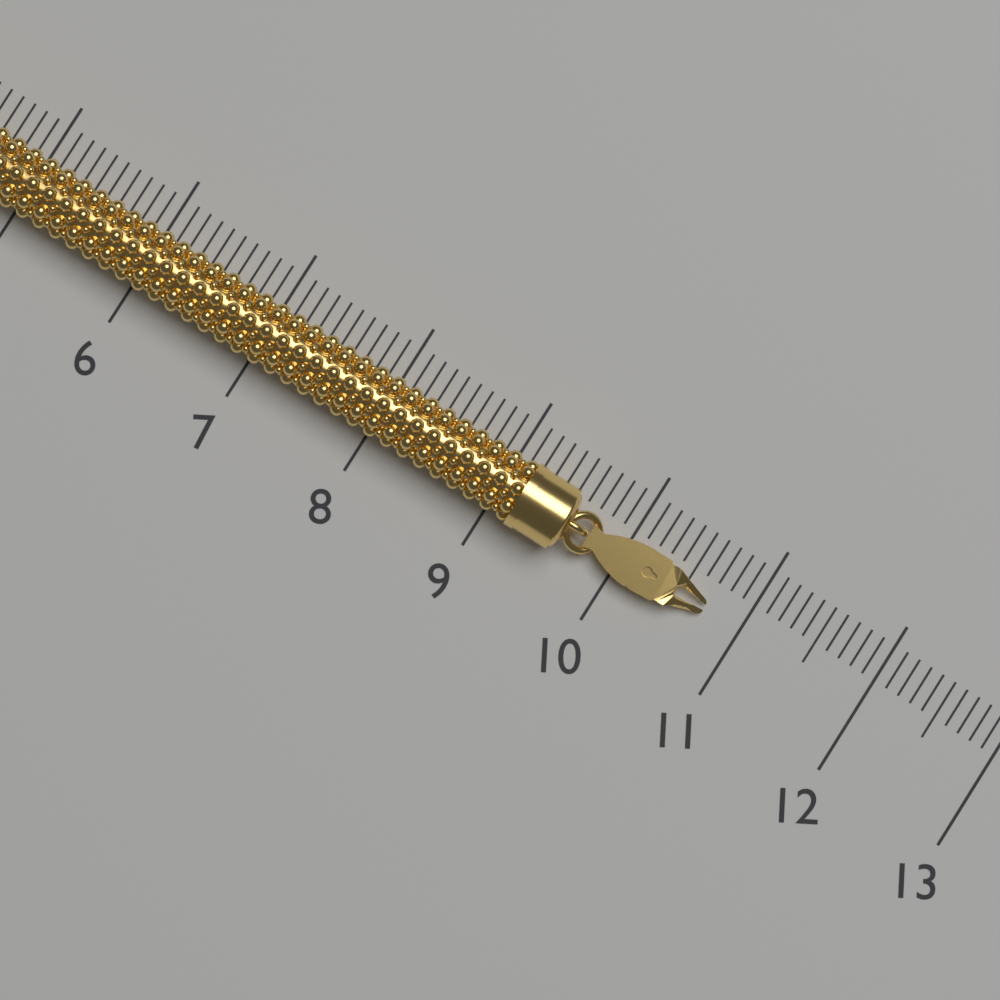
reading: 10.7 (no unit)
